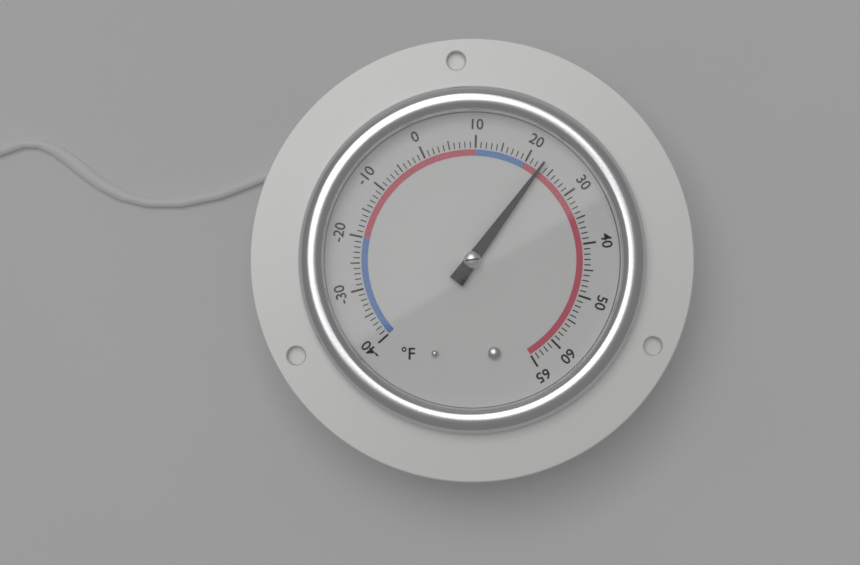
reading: 23 °F
